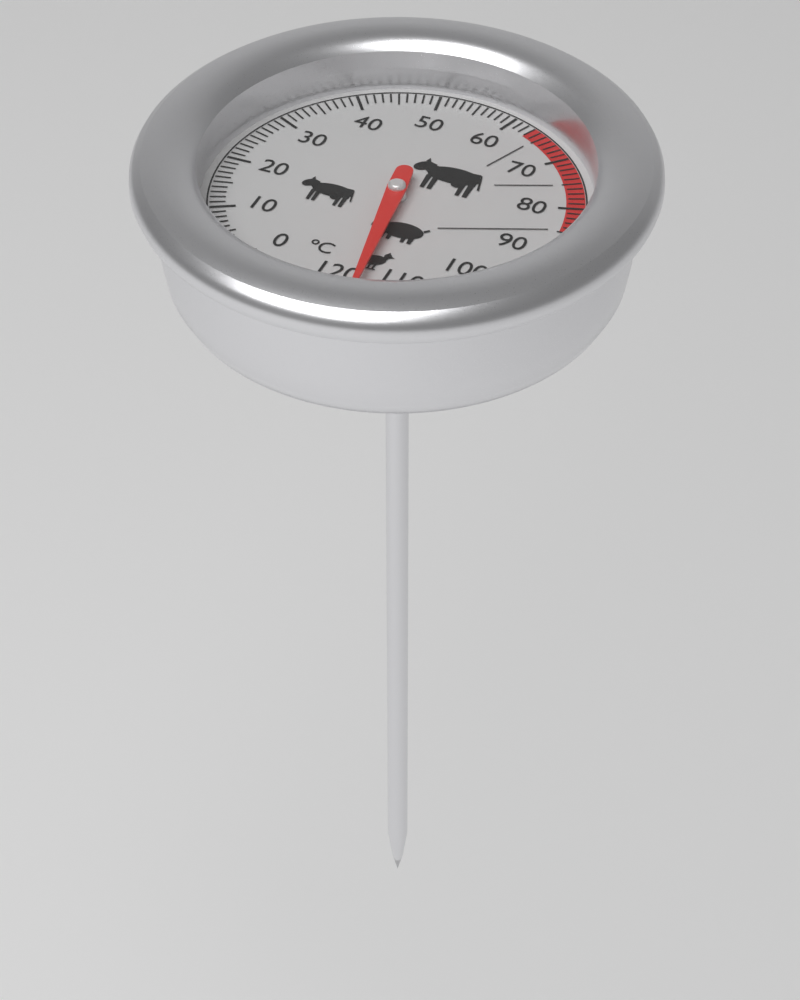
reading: 116 °C
